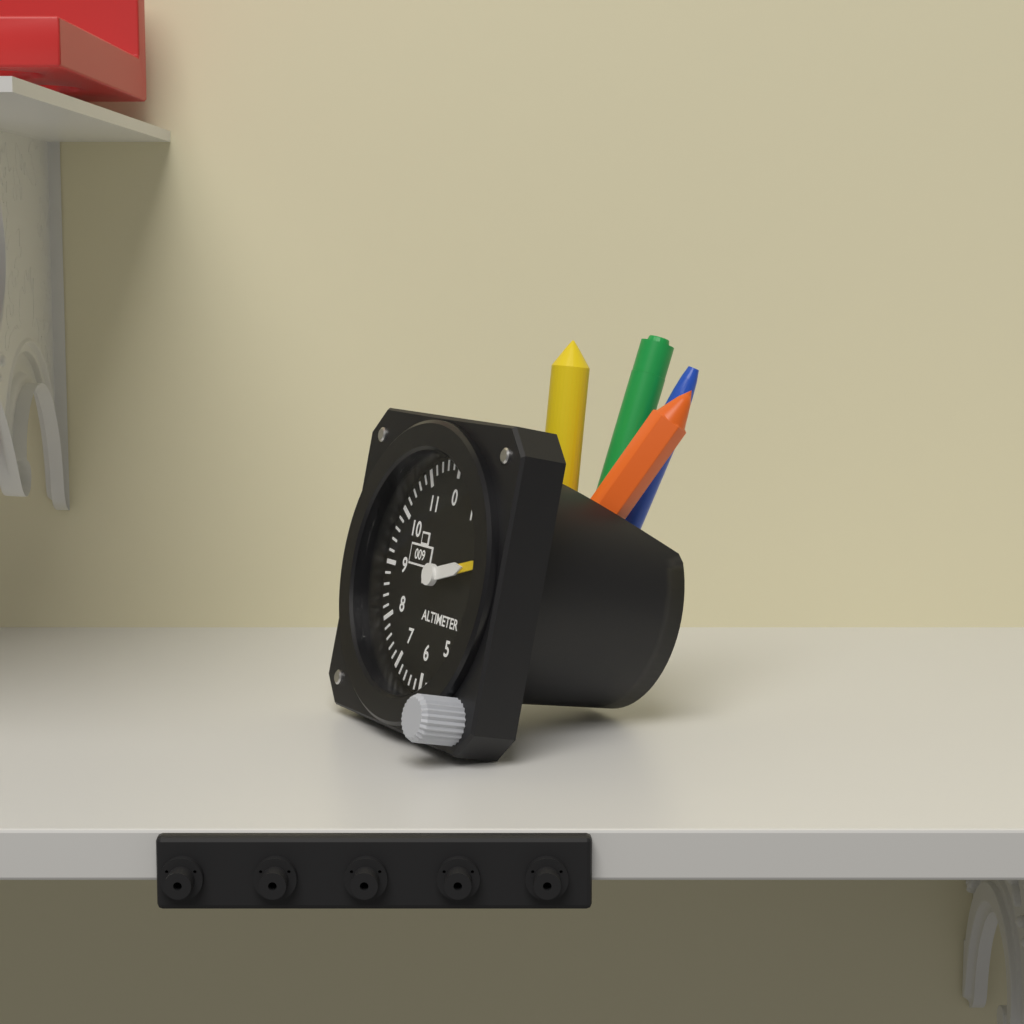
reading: 2.5 (no unit)
